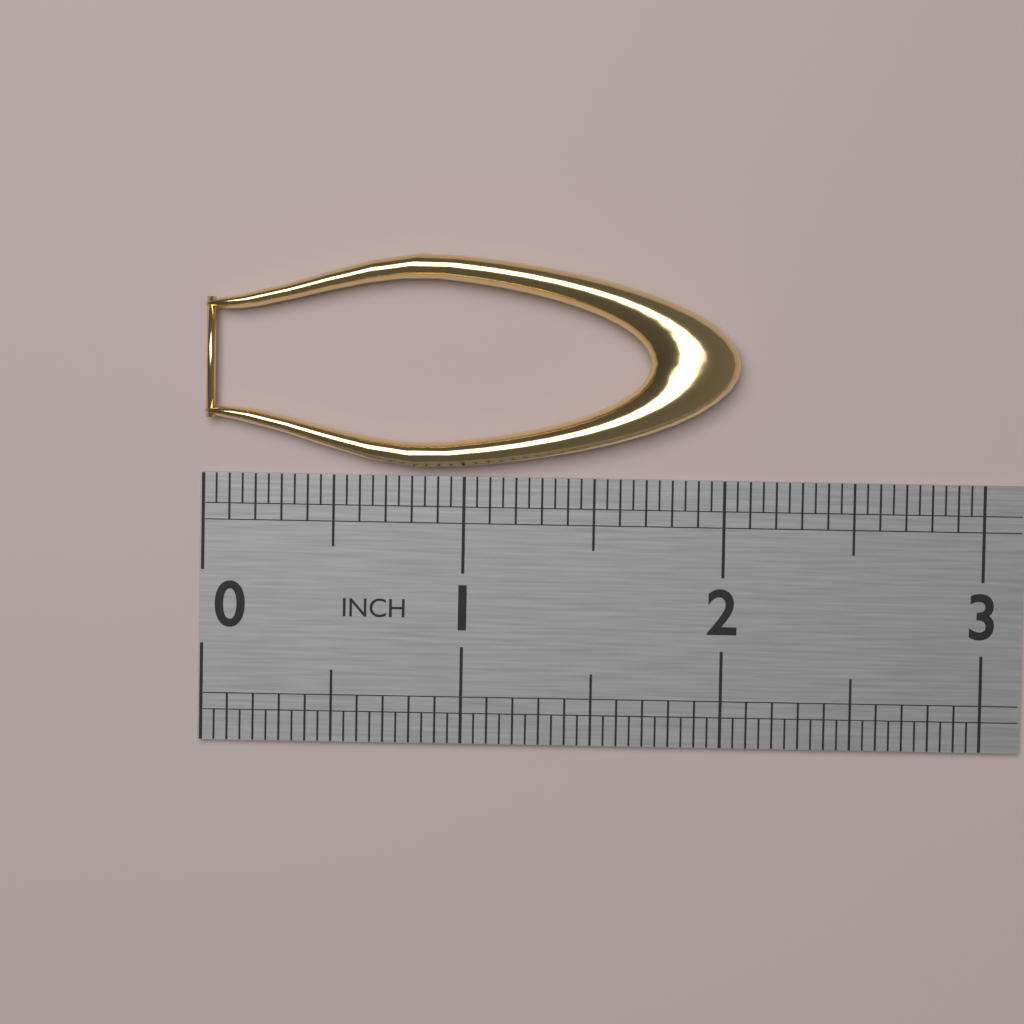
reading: 2.05 in
